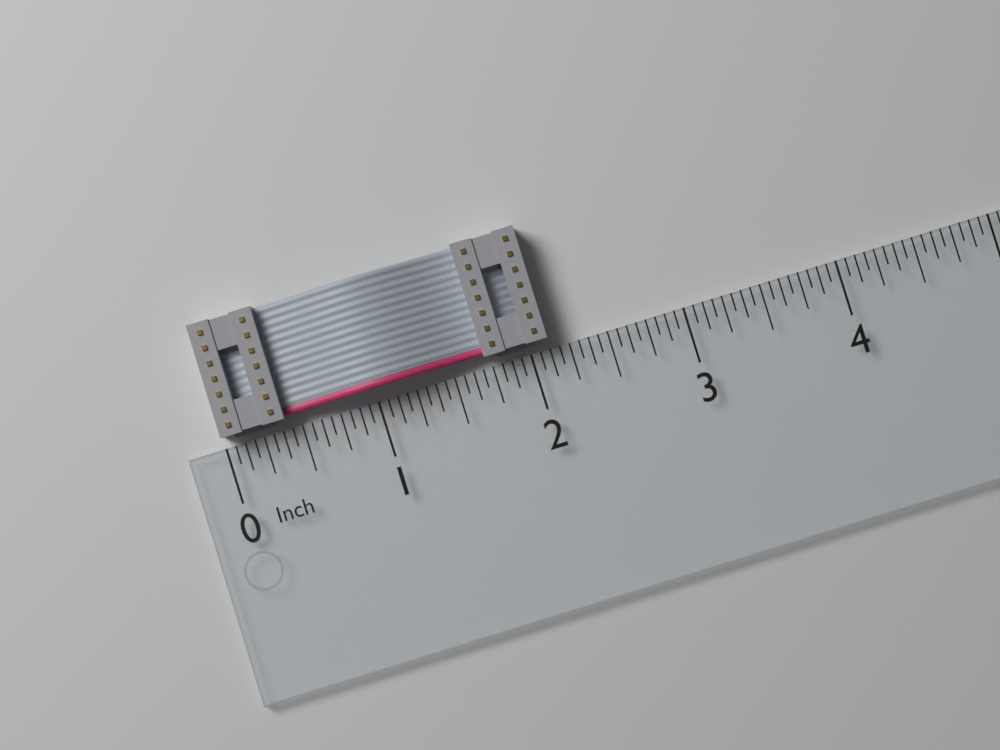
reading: 2.1250 in
